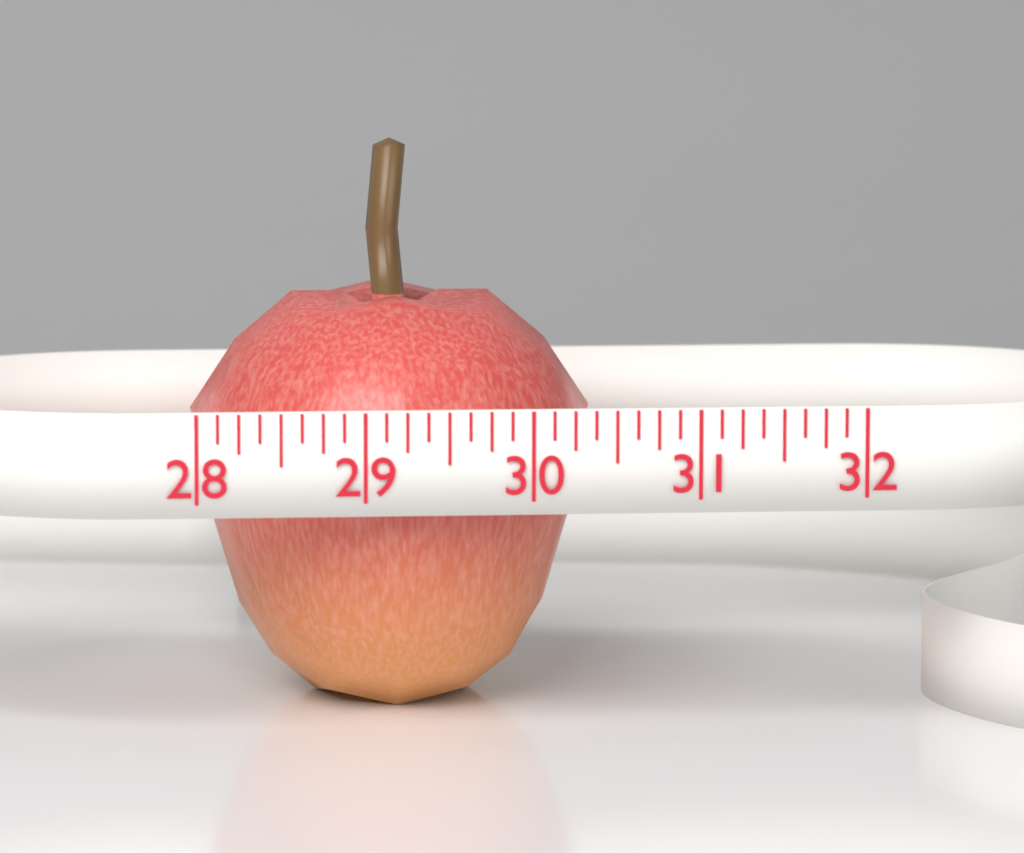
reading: 30.500 (no unit)
